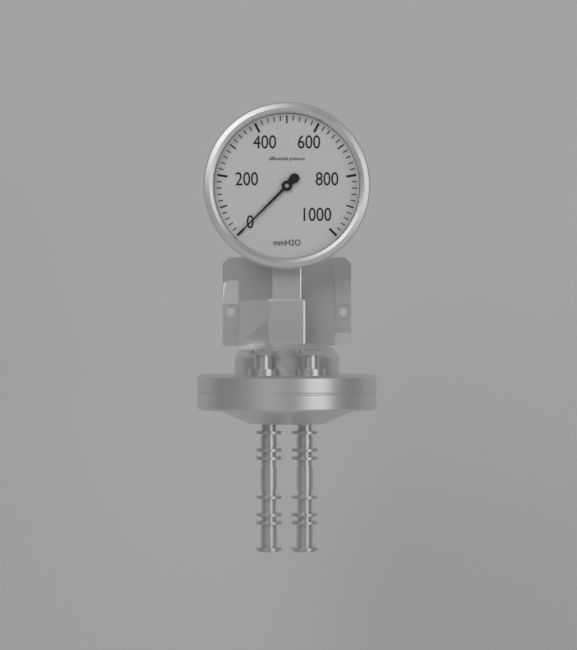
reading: 0 mmH2O
